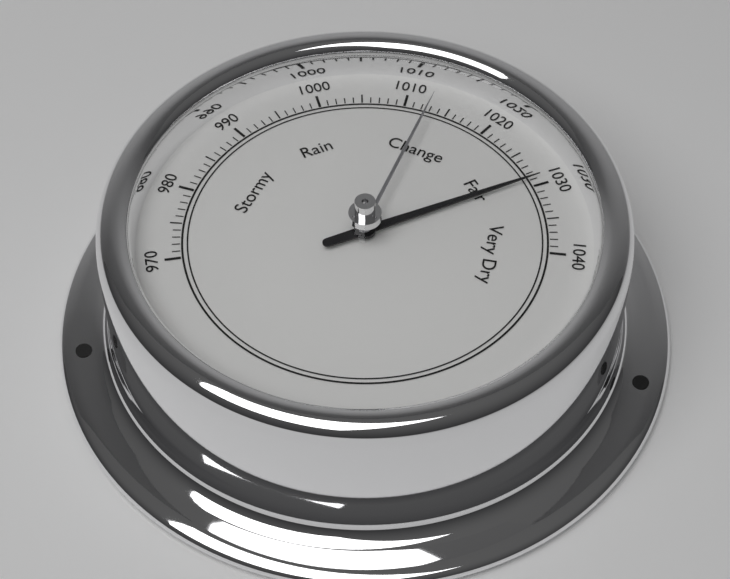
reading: 1029 (no unit)
